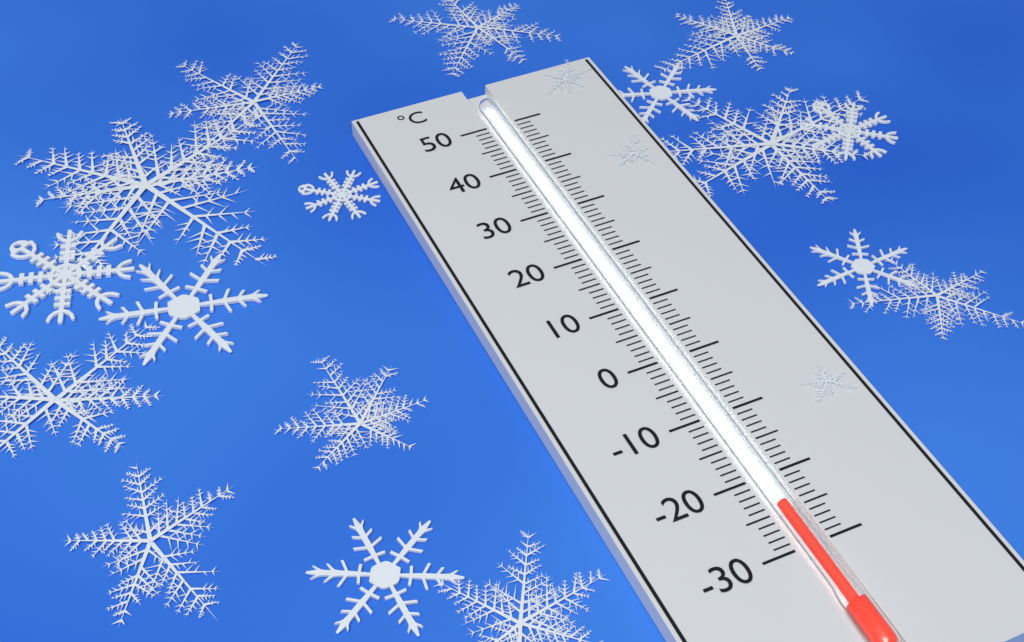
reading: -24 °C
